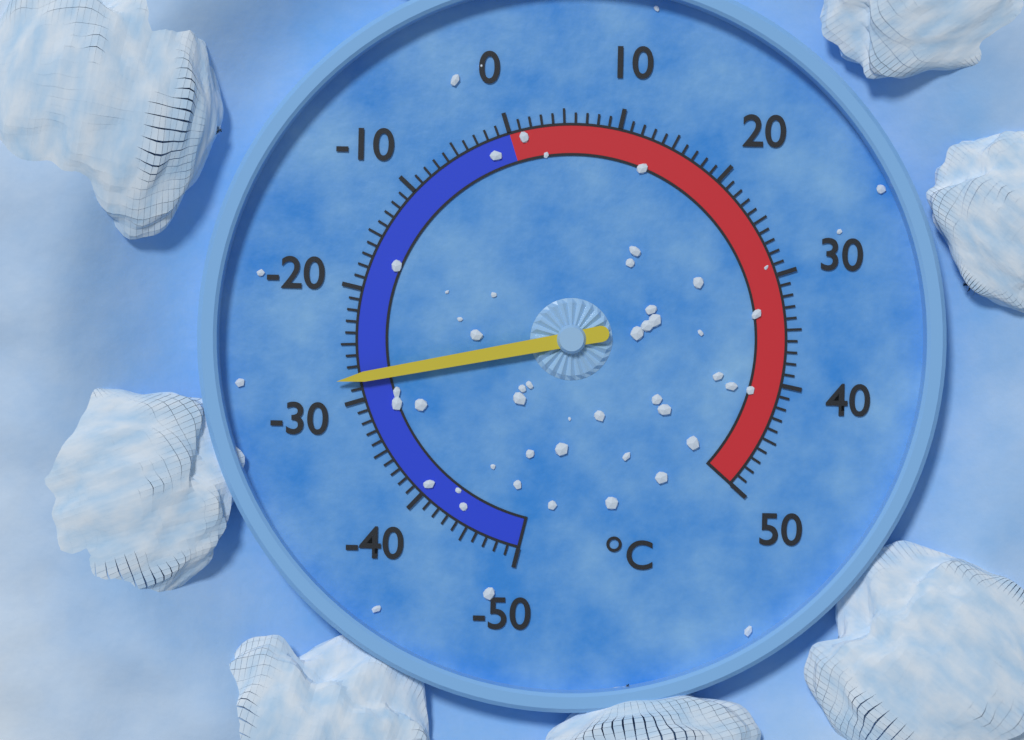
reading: -28 °C
